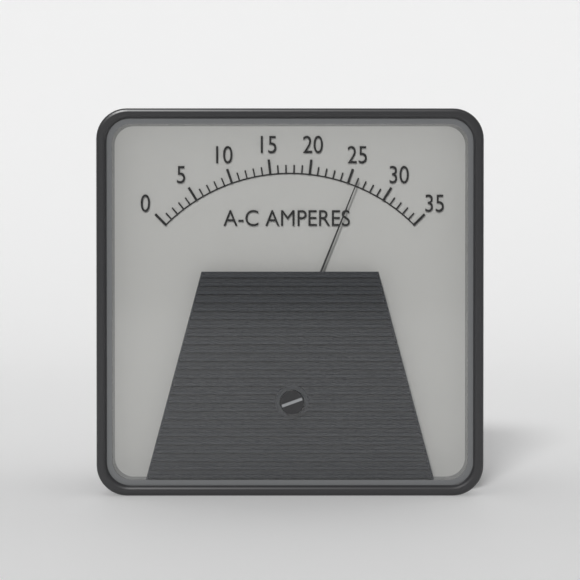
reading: 26 A
